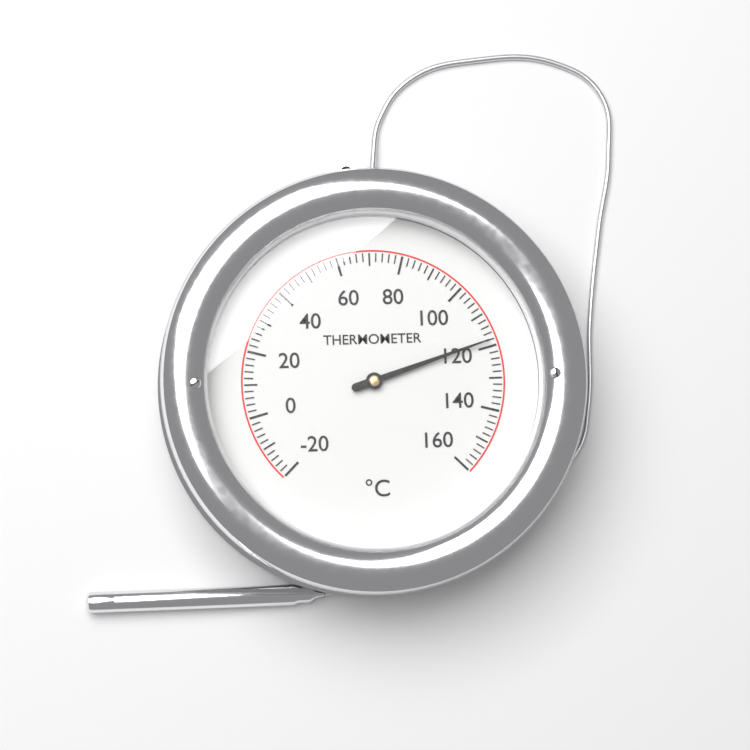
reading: 118 °C
